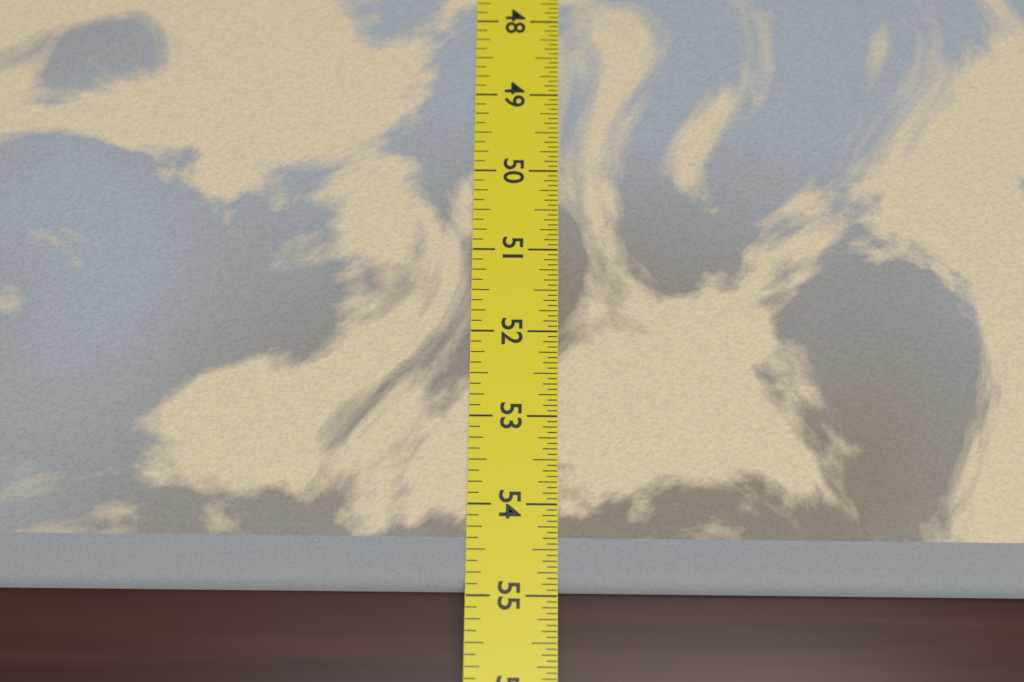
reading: 54.9375 in
